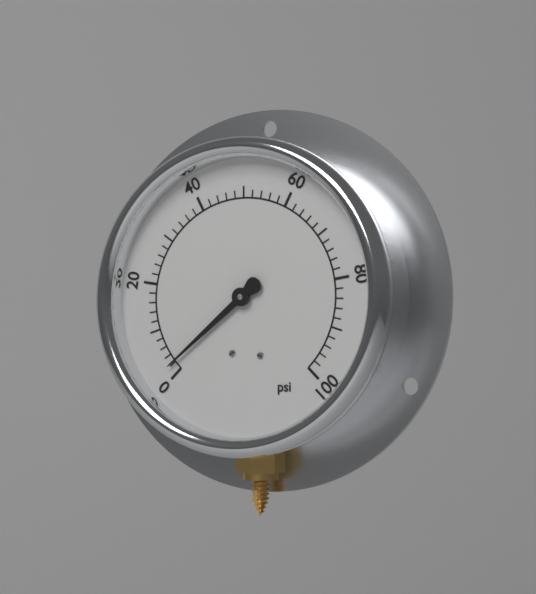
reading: 2 psi
